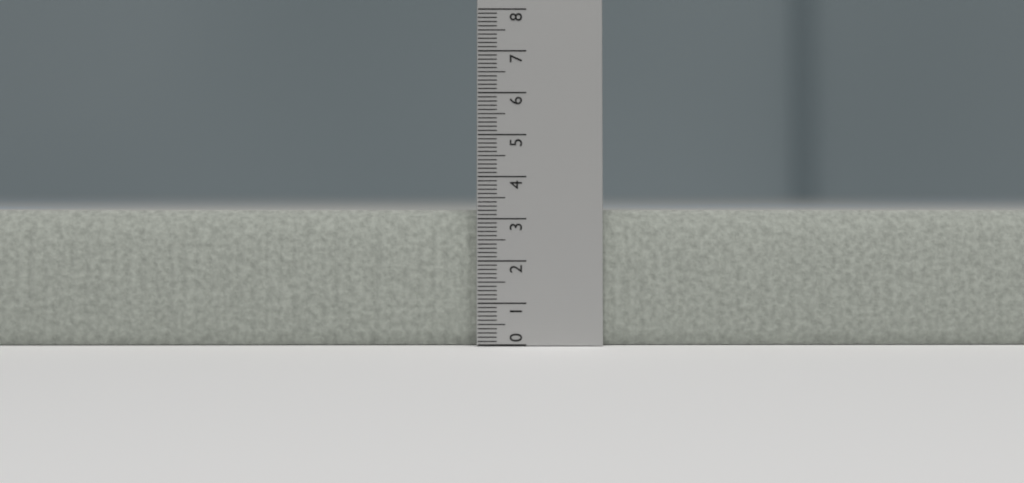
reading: 3.2 (no unit)
